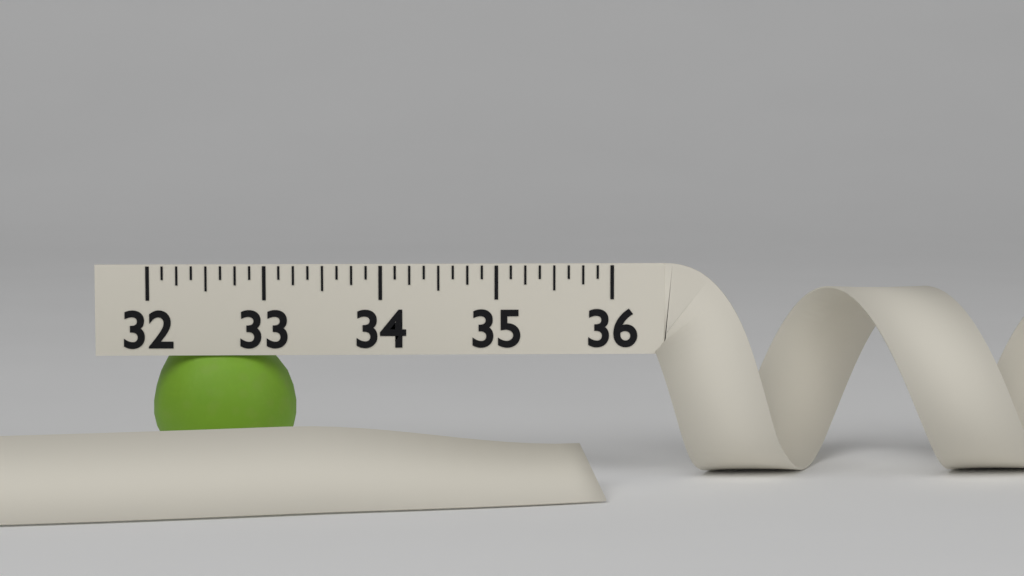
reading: 33.250 (no unit)
